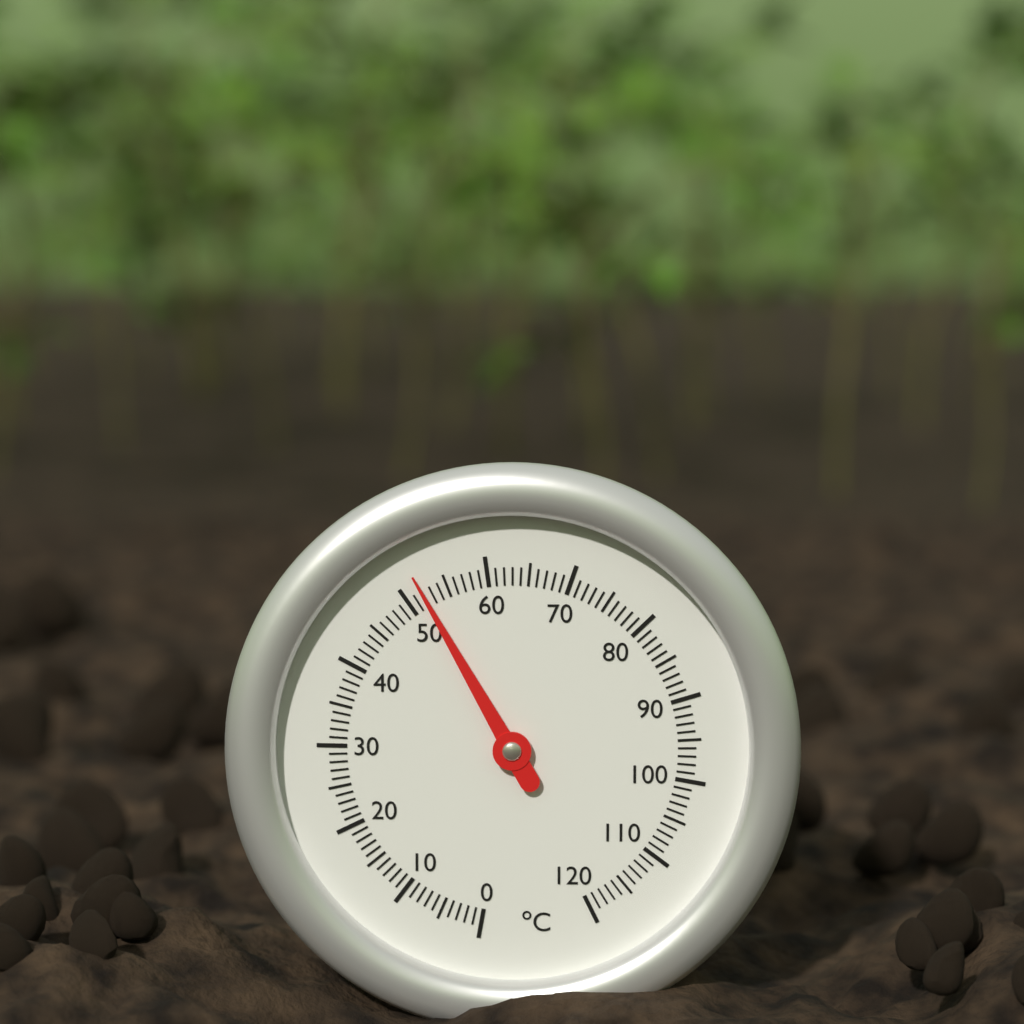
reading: 52 °C
